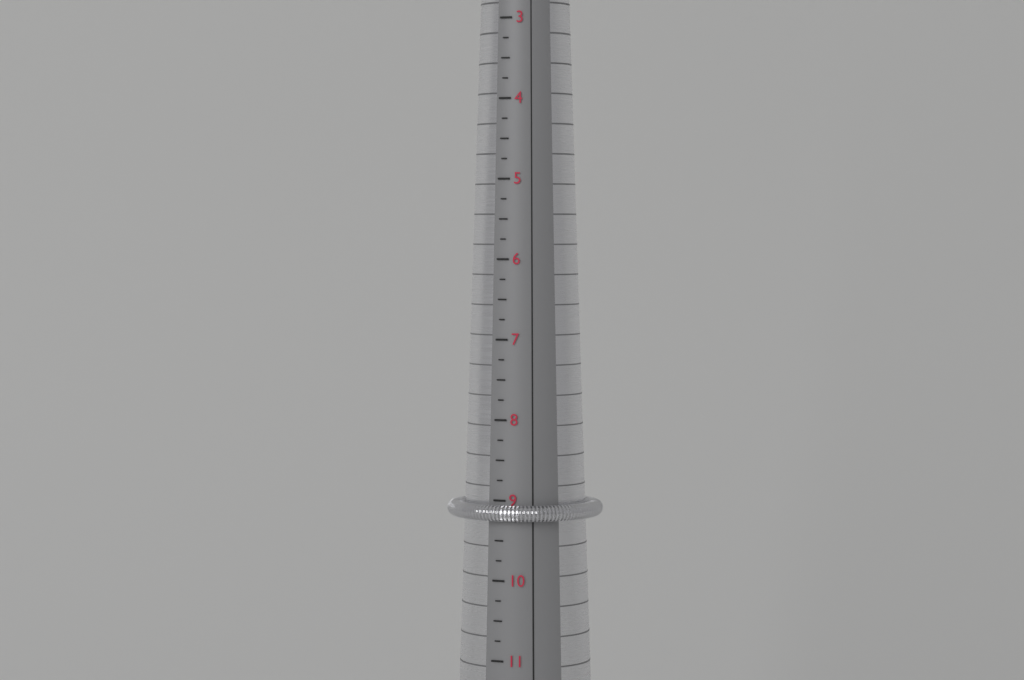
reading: 9.25 (no unit)
